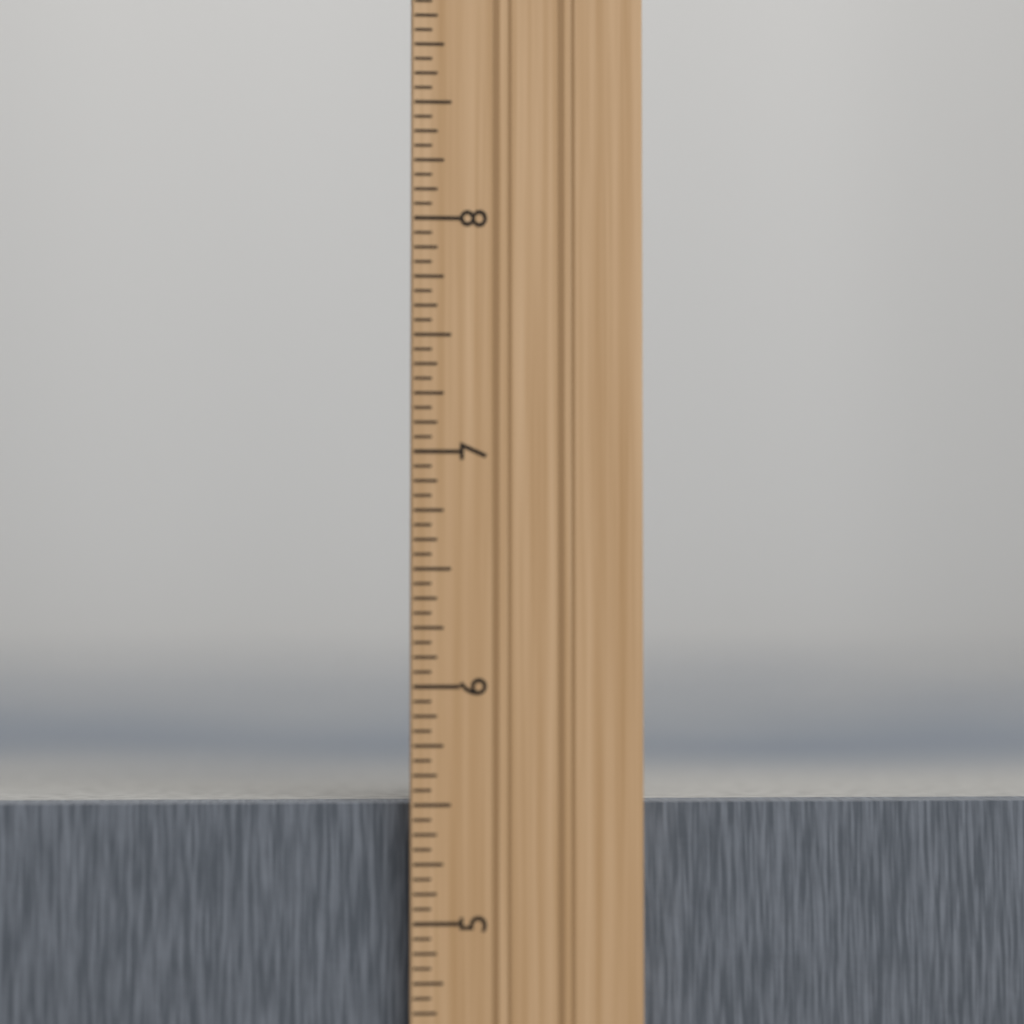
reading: 5.5000 in
